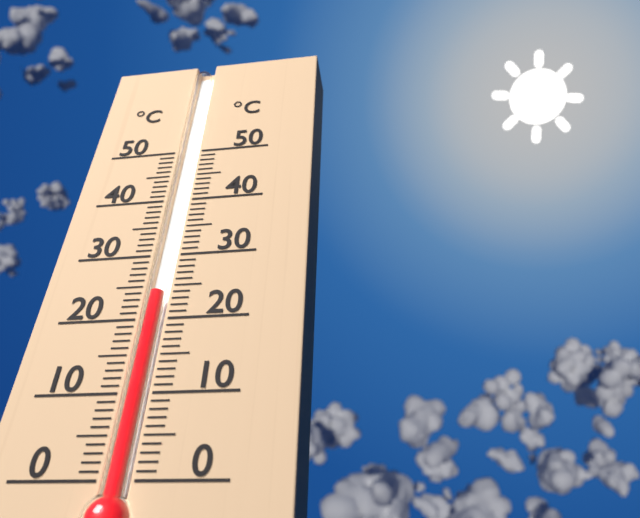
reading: 24 °C
